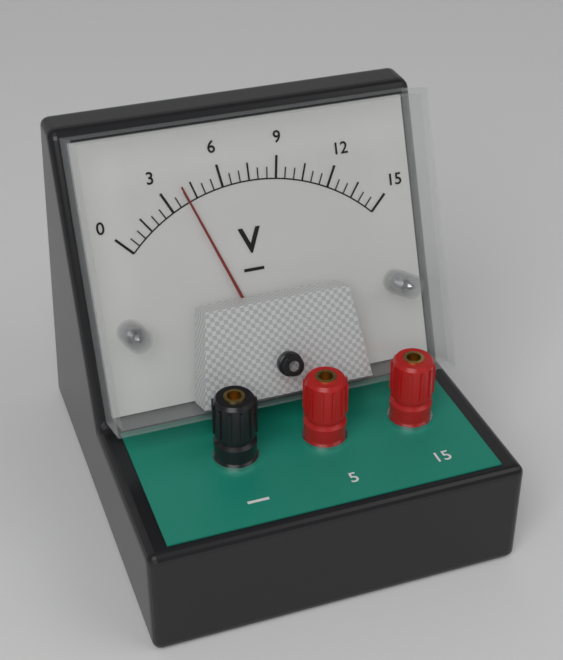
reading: 4.0 V
